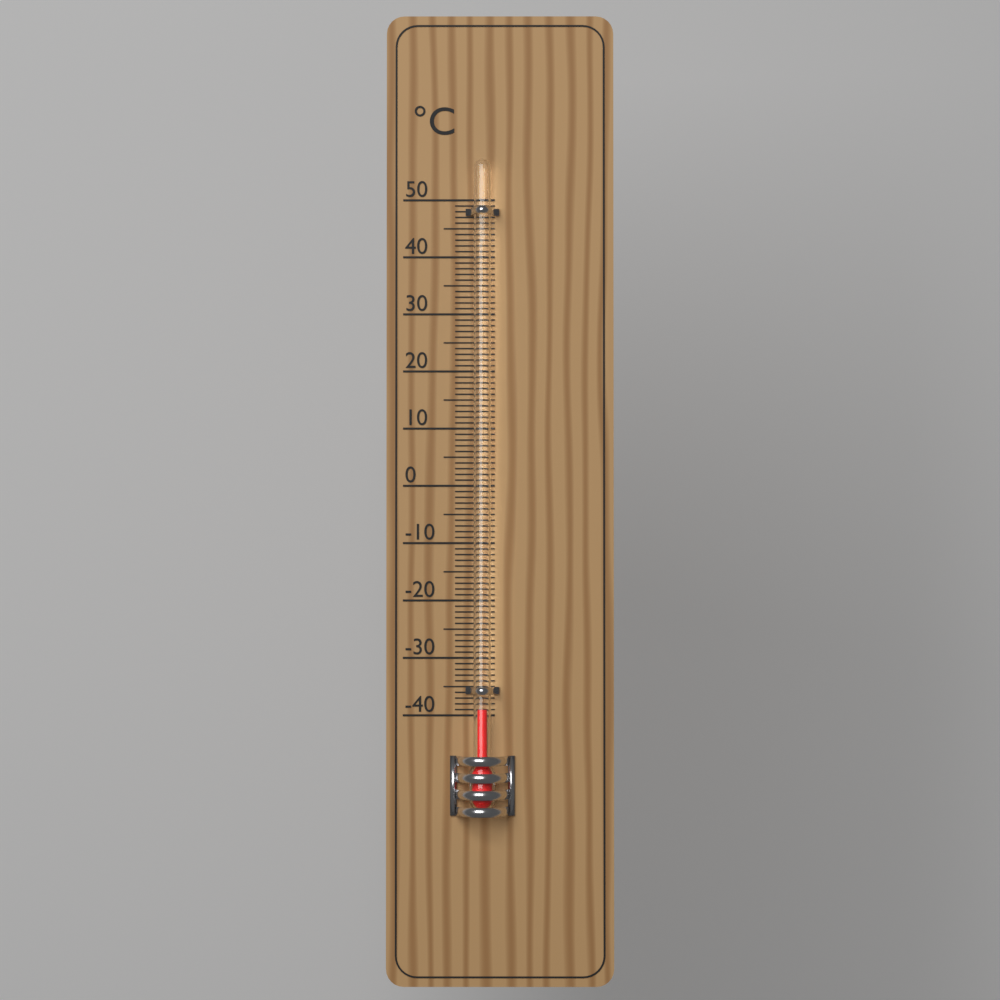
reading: -39 °C
